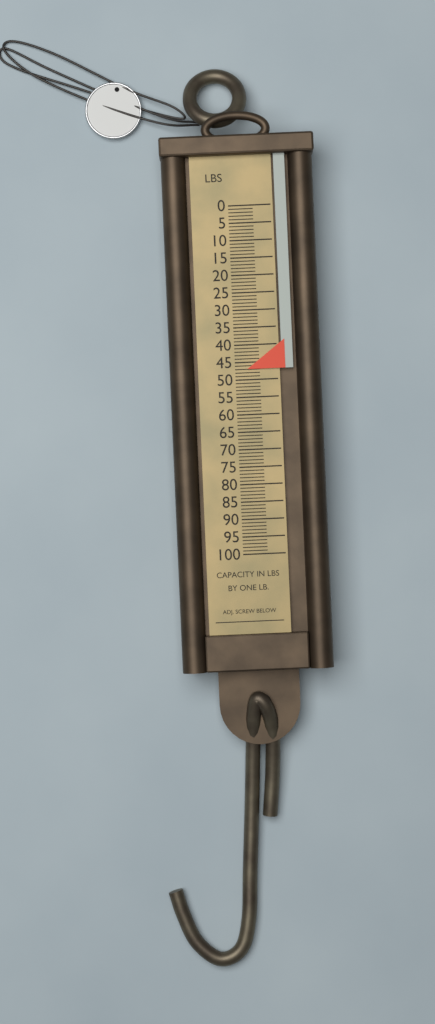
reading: 47 lb
